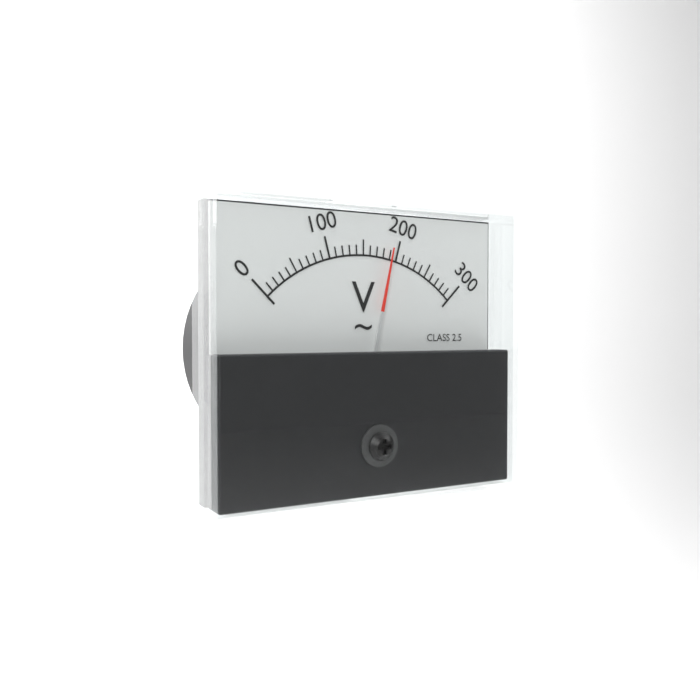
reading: 190 V
